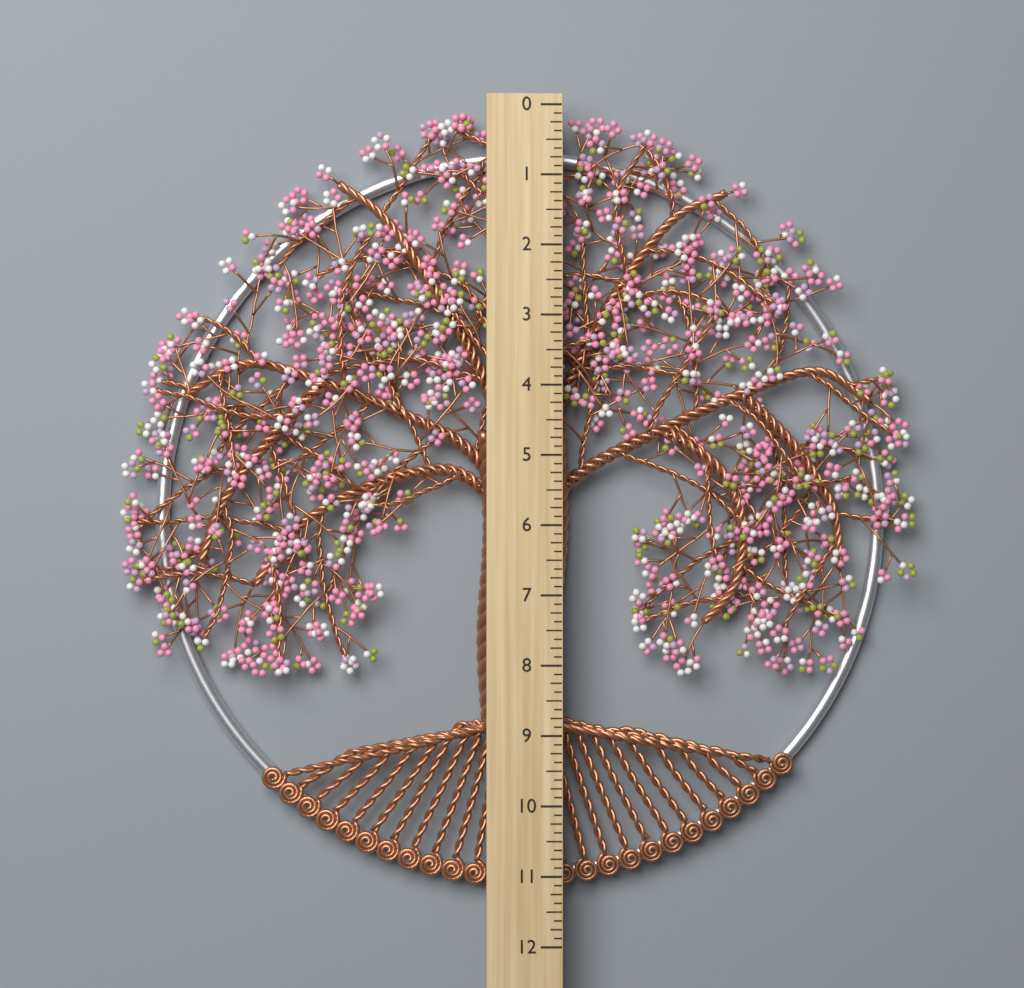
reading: 11.250 (no unit)
